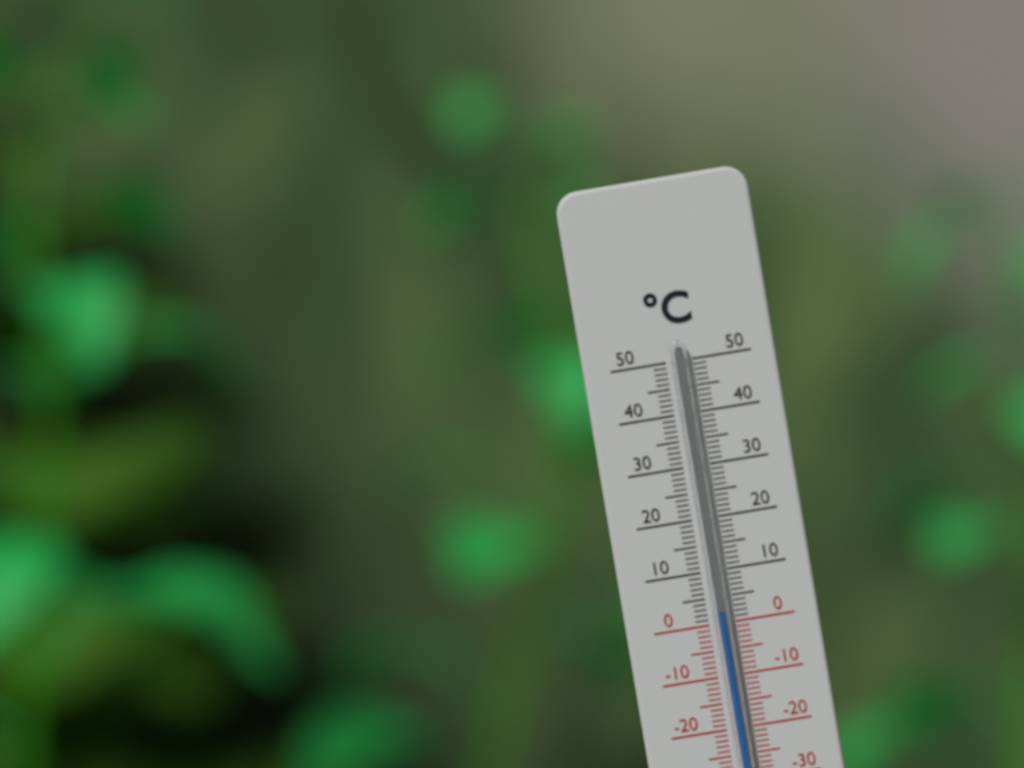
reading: 2 °C
